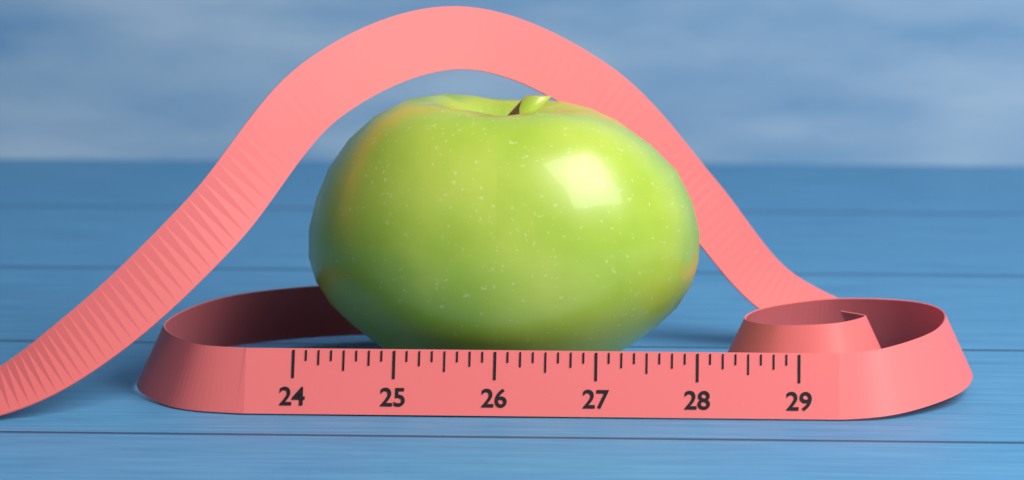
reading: 28.000 (no unit)
